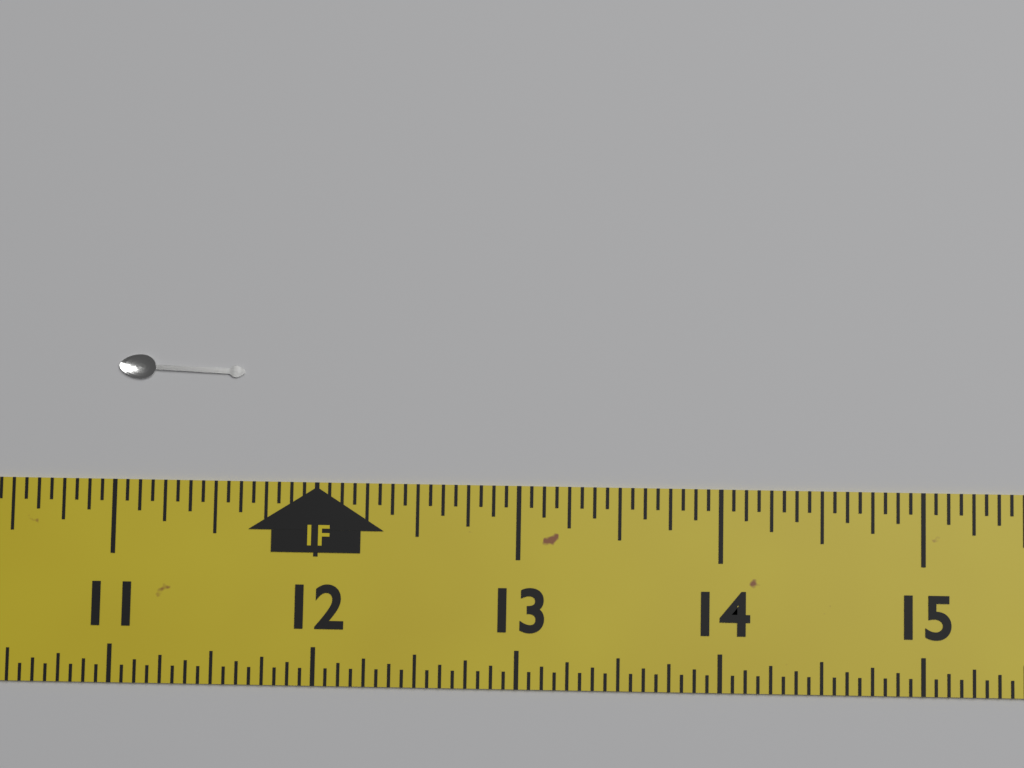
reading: 11.6250 in
